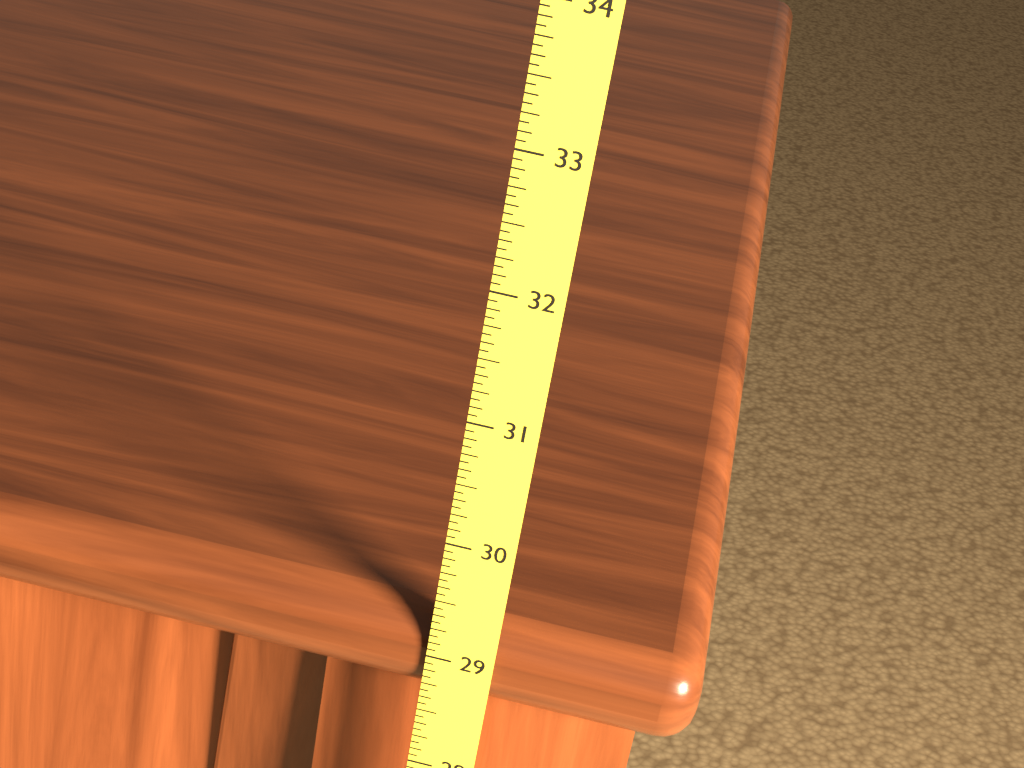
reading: 29.3125 (no unit)
